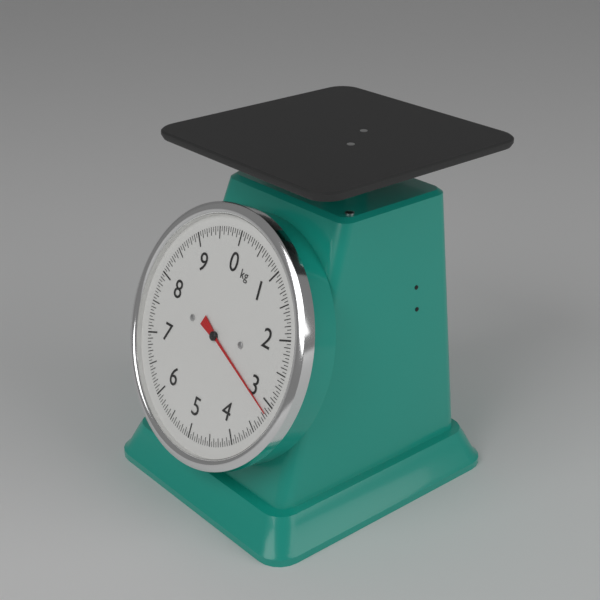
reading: 3.15 kg
